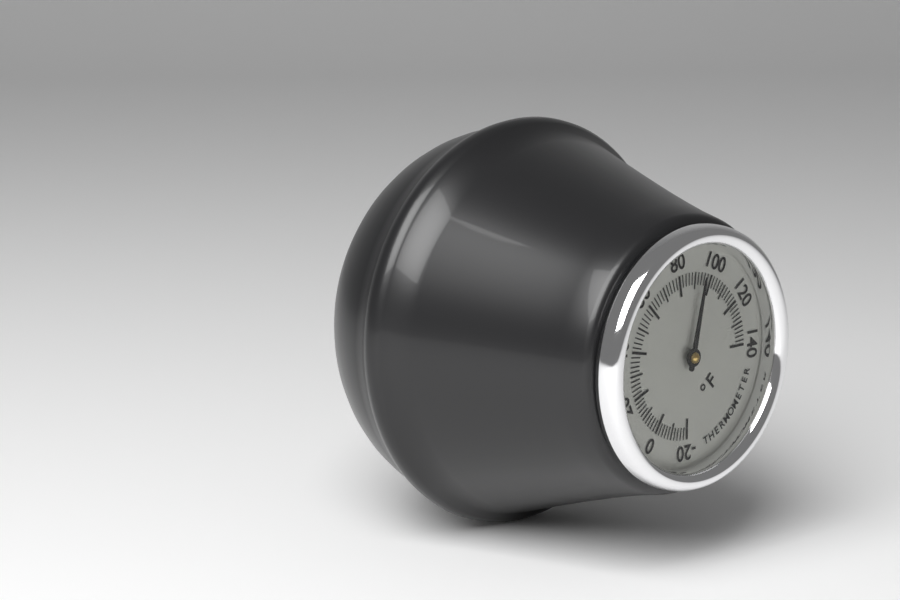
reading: 94 °F
